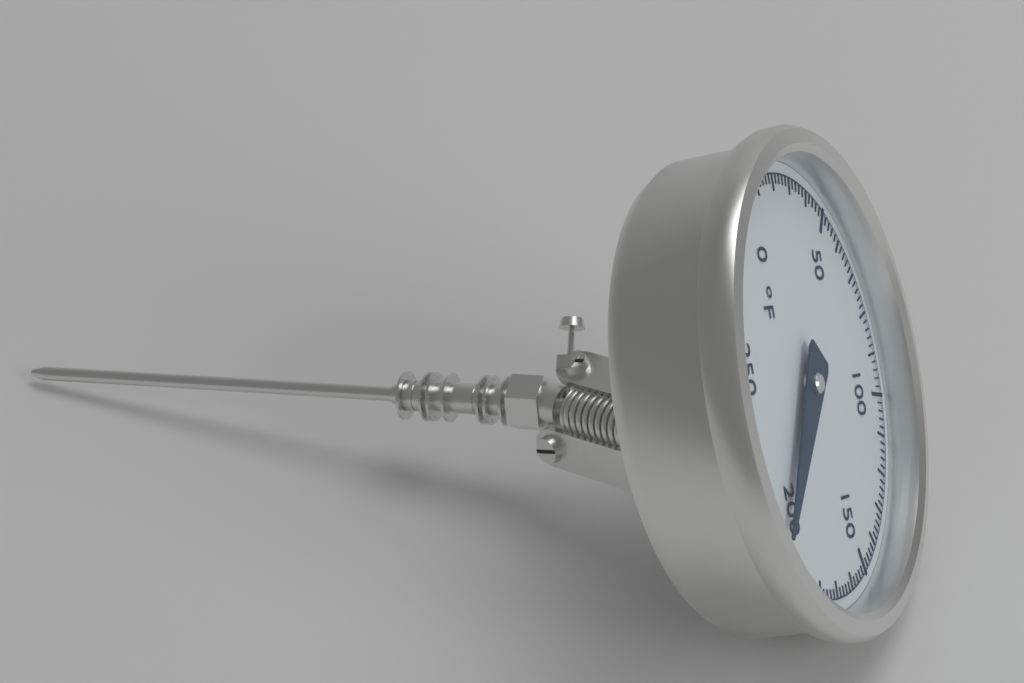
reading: 202 °F
